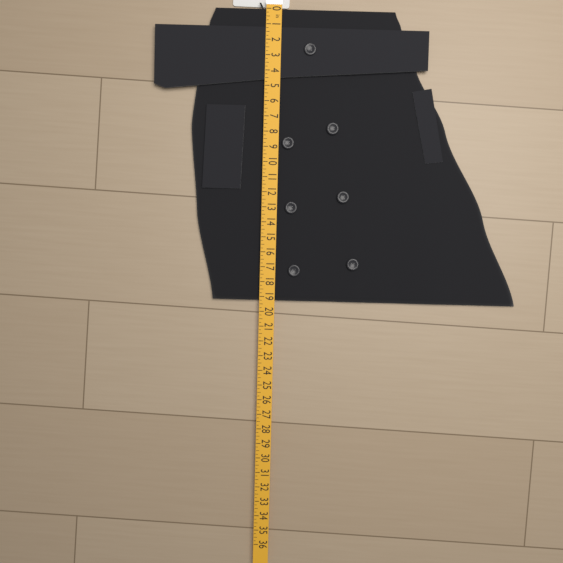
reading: 19.25 in
